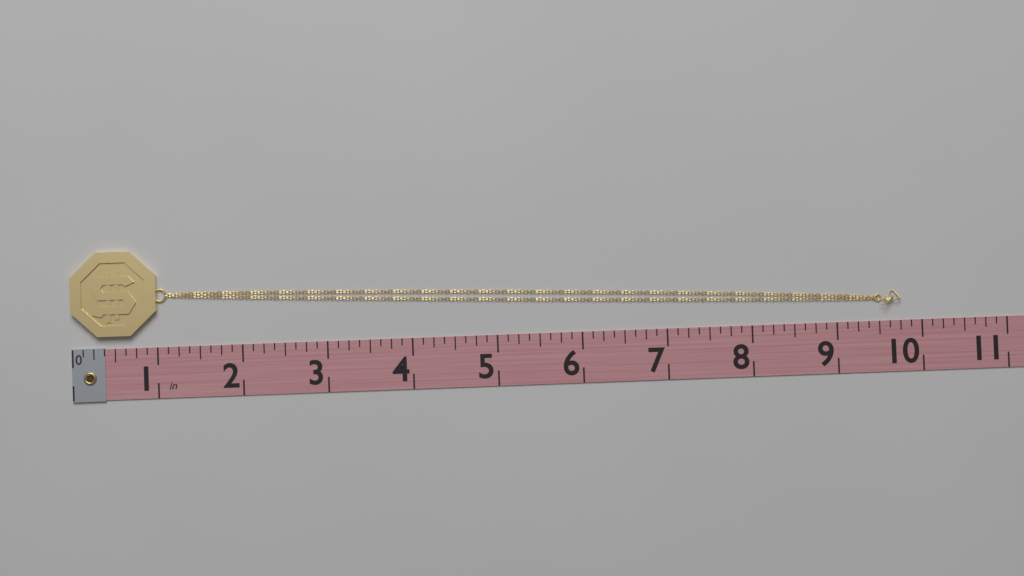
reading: 9.750 in
